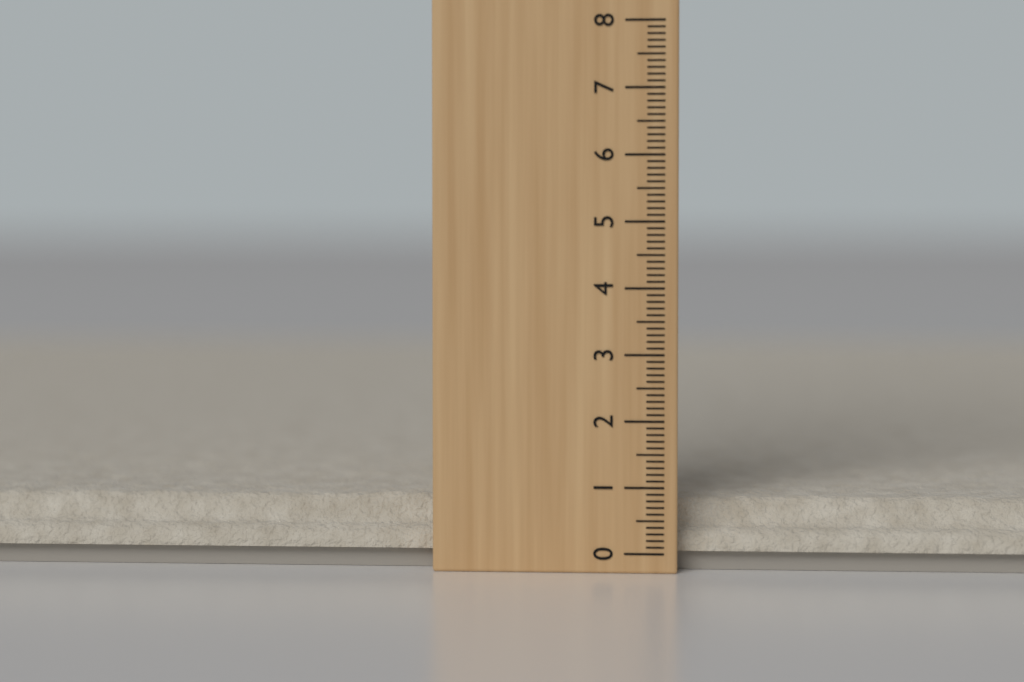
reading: 0.8 (no unit)
